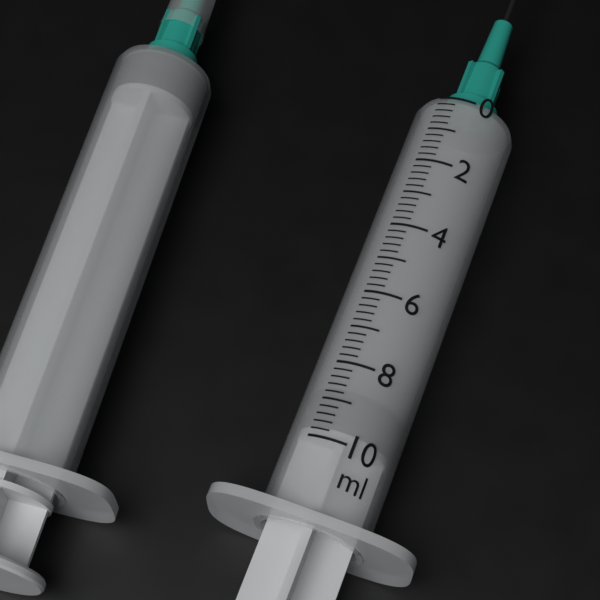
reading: 8.6 ml
